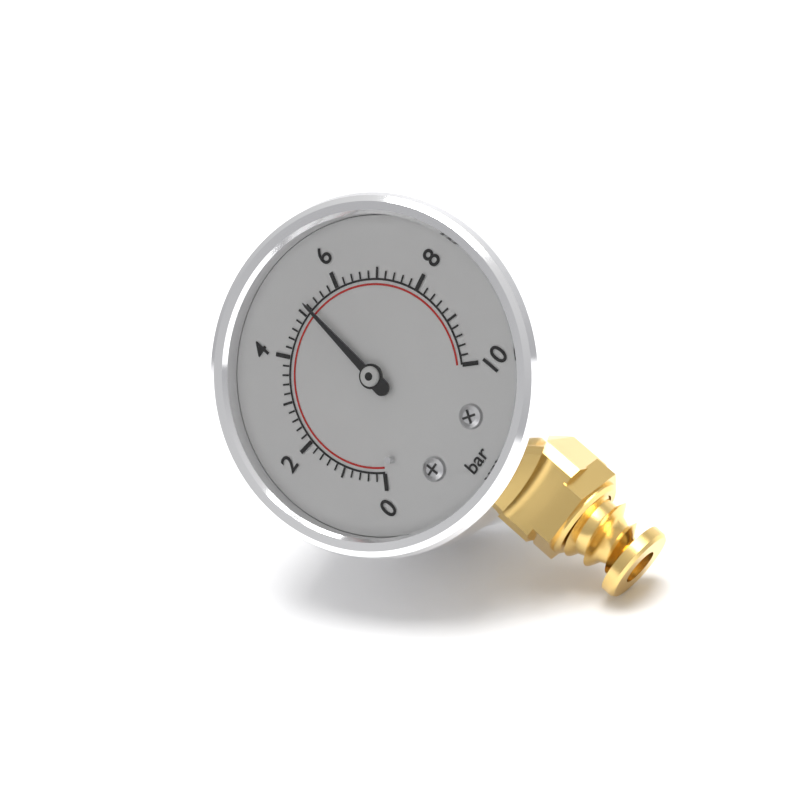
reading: 5.2 bar
